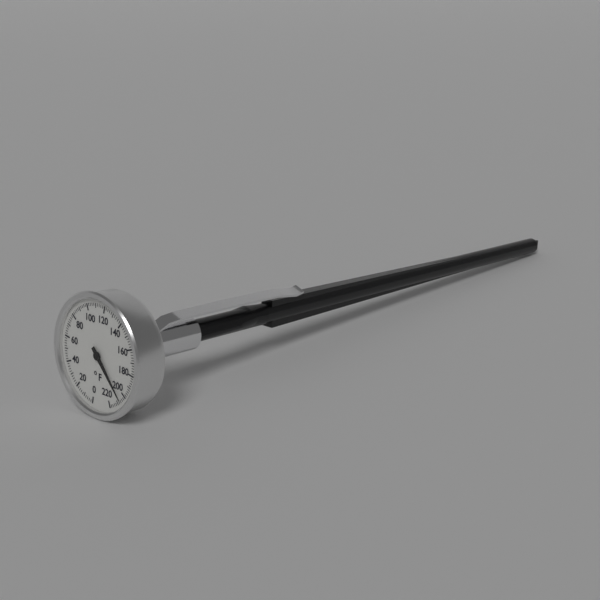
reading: 206 °F
